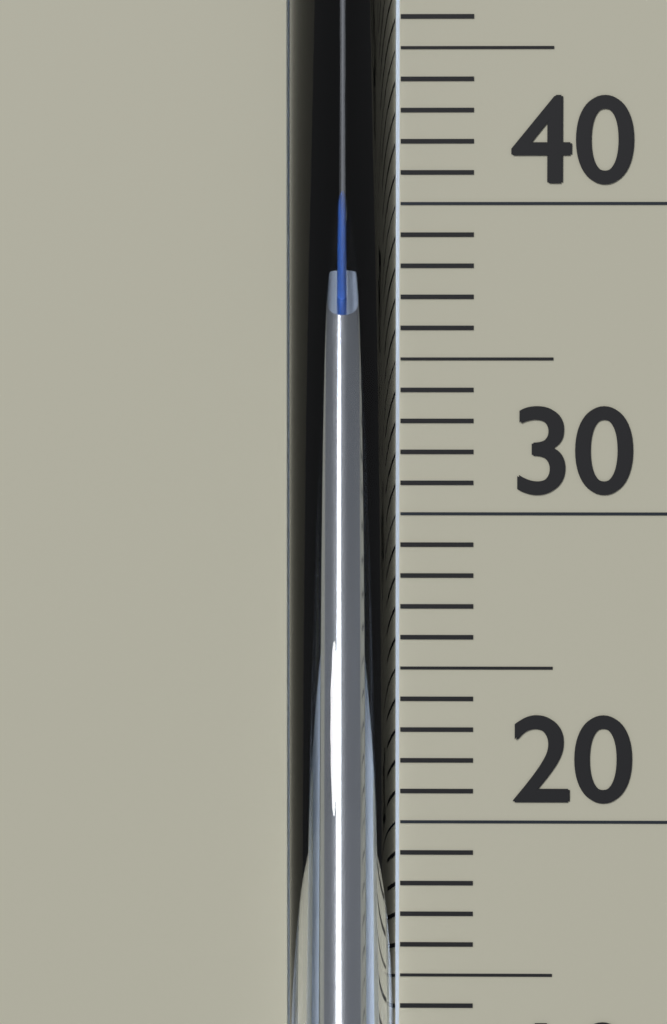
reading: 36 °C
